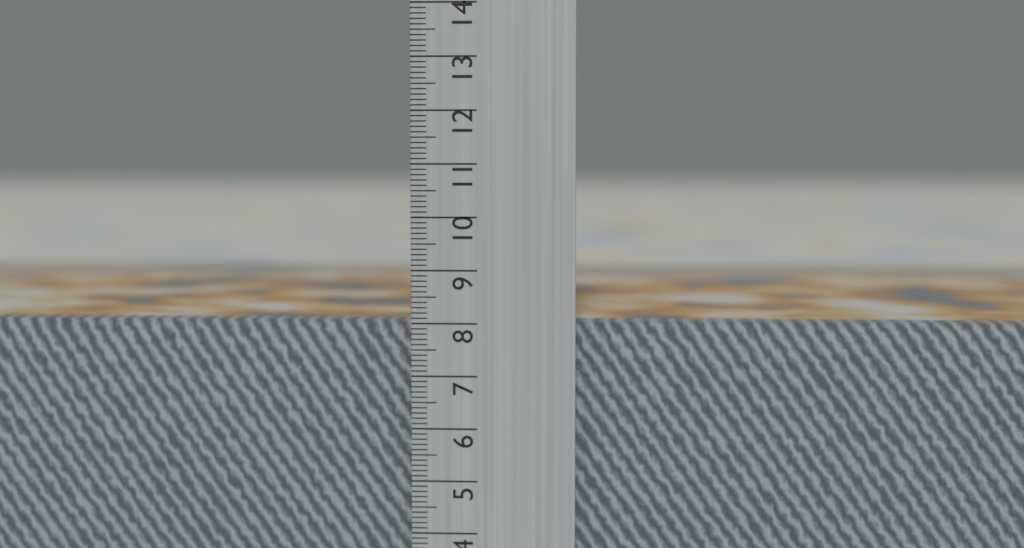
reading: 8.0 cm
